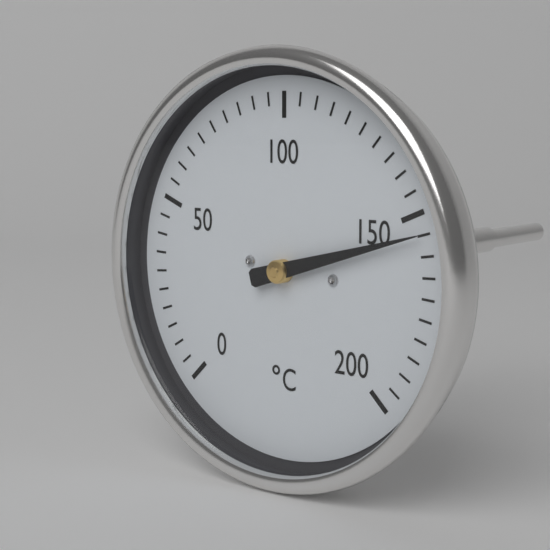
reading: 155 °C
